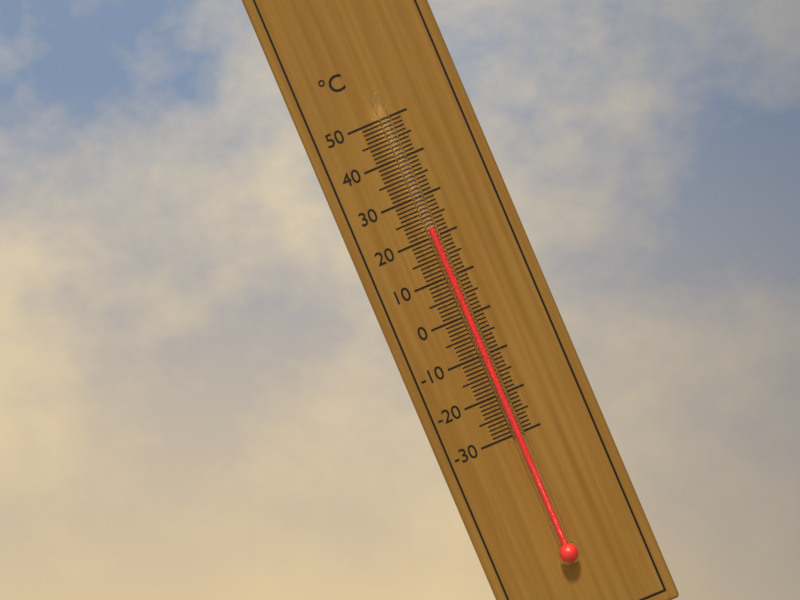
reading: 22 °C
